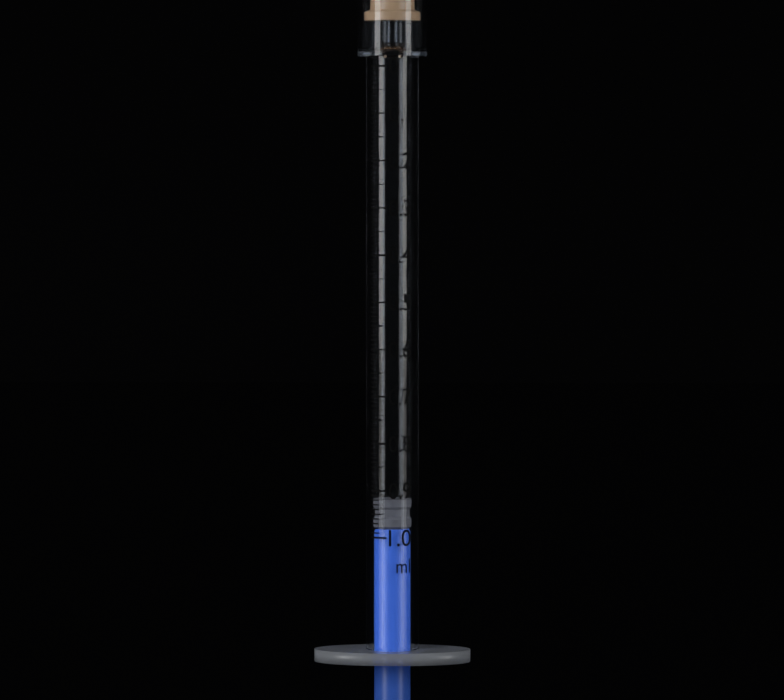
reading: 0.92 ml
